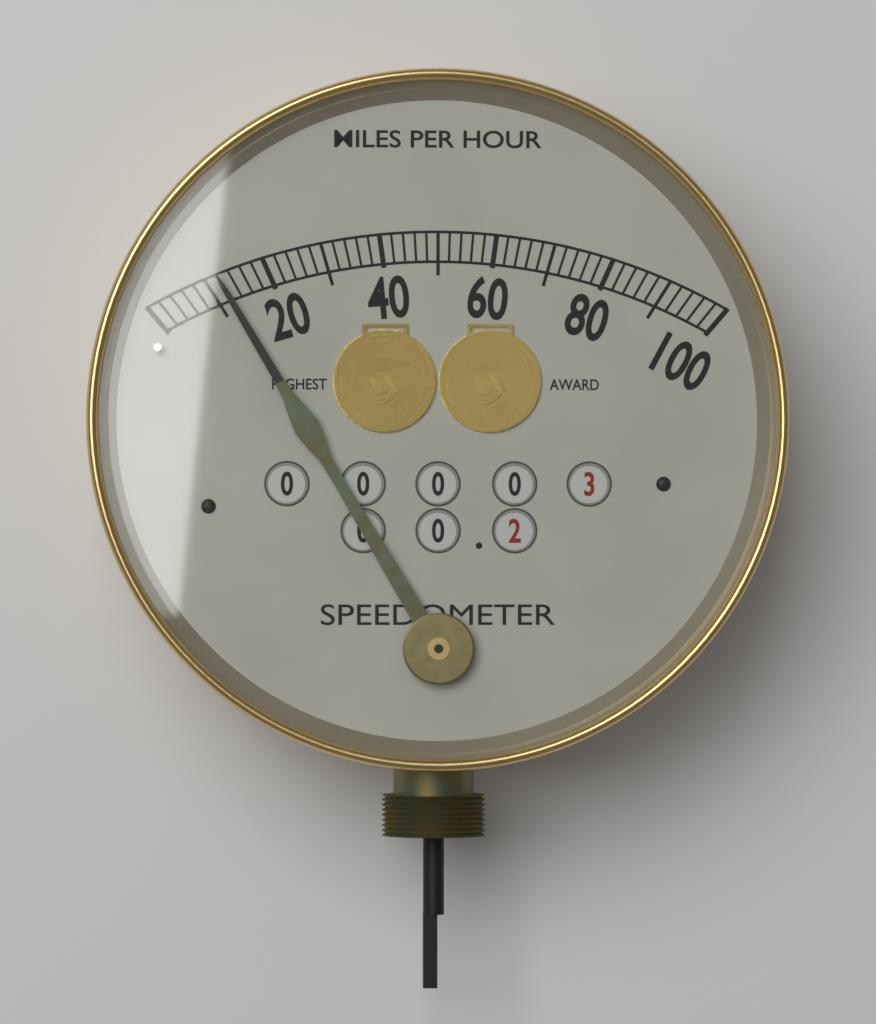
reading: 12 mph
